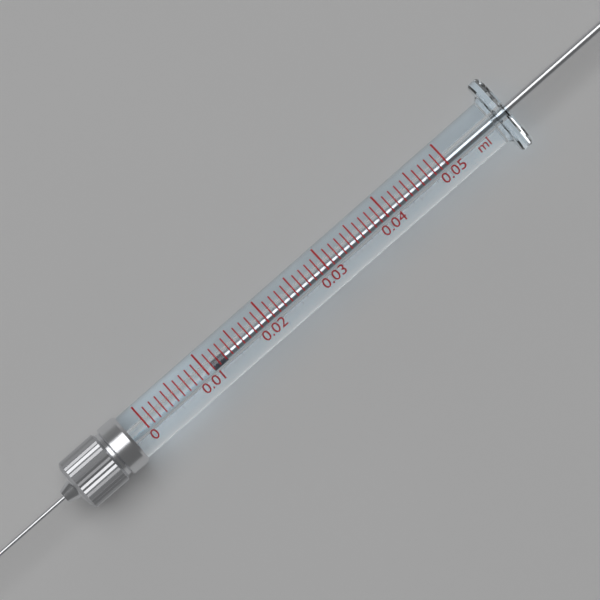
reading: 0.011 ml
